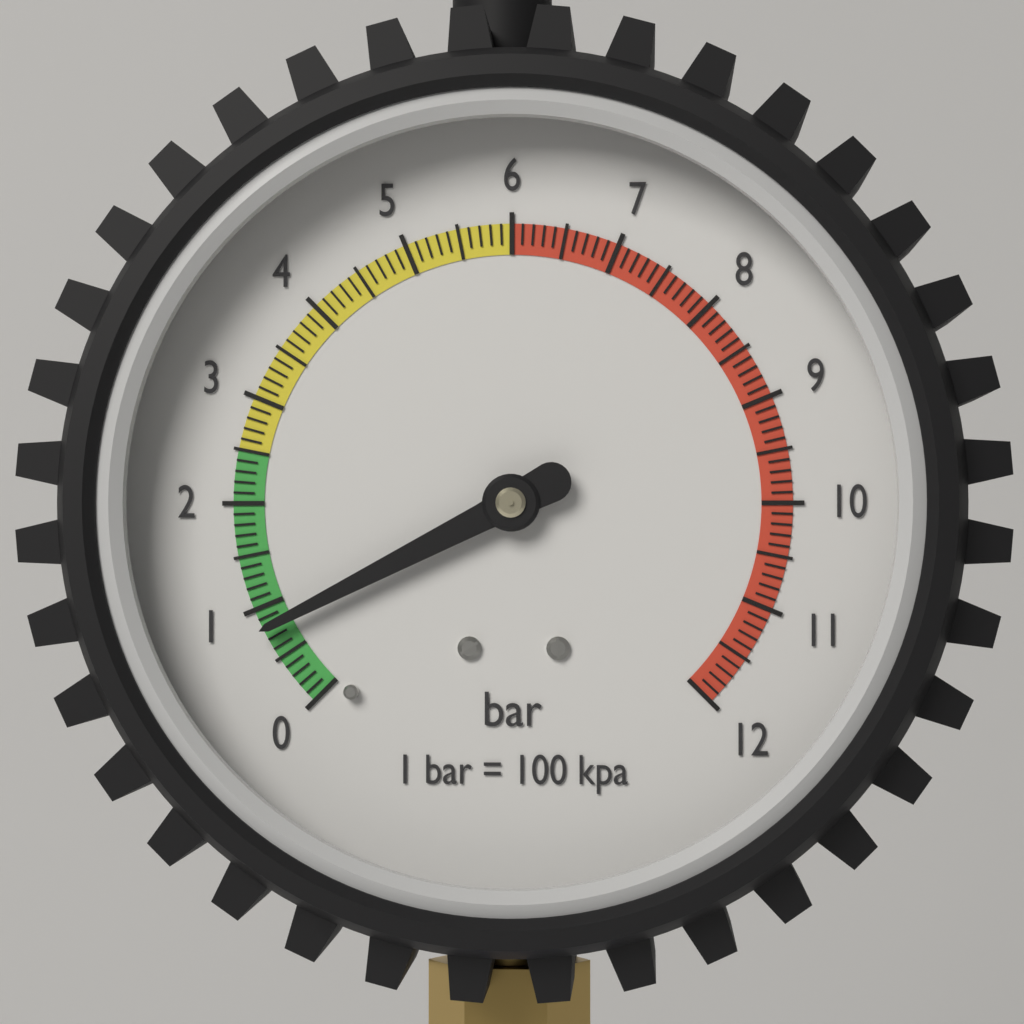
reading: 0.8 bar
